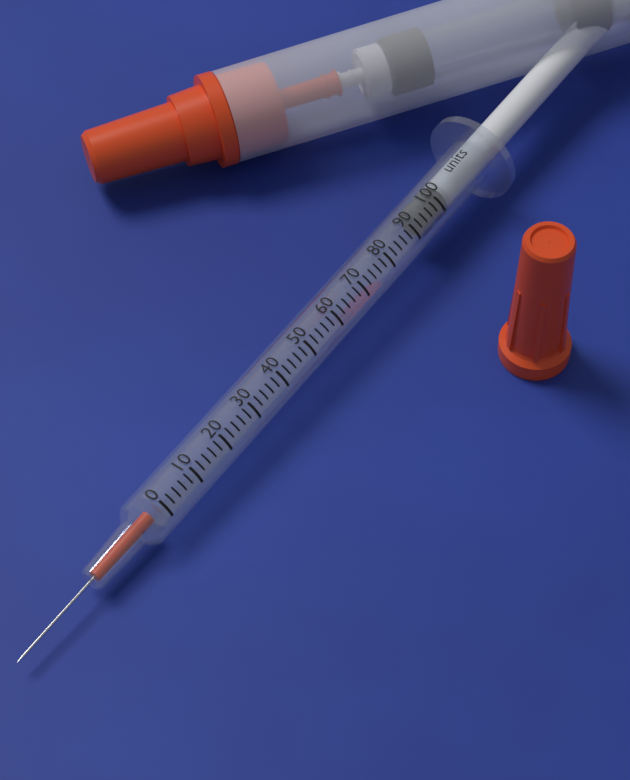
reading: 94 units
